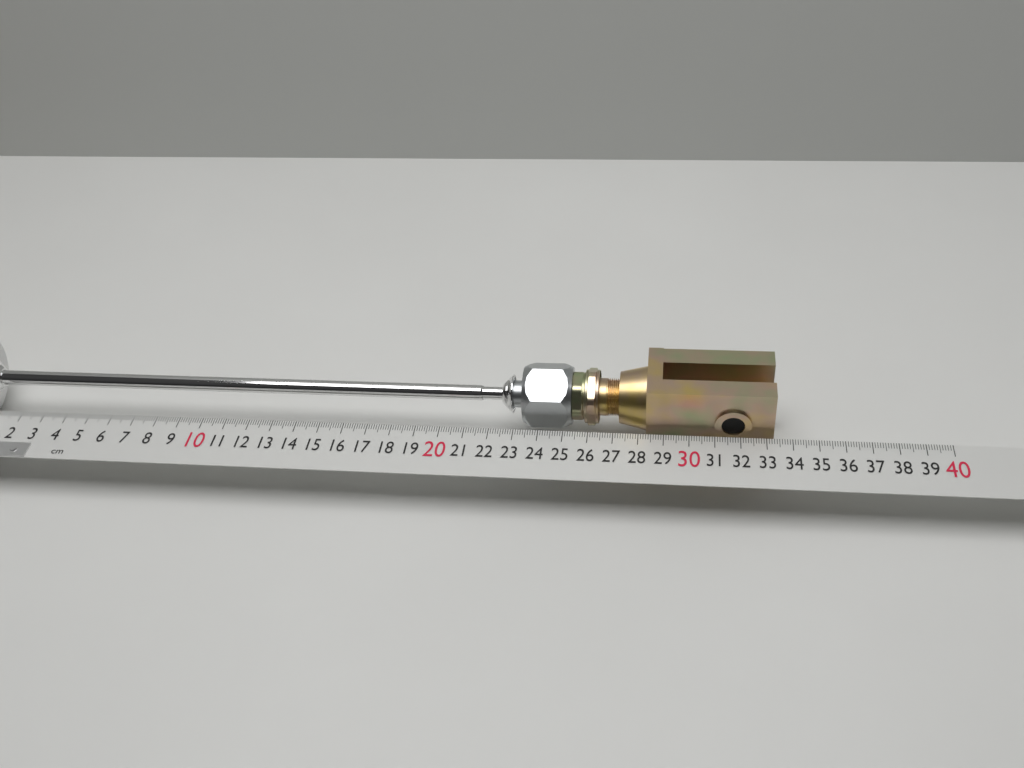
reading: 33.3 cm
